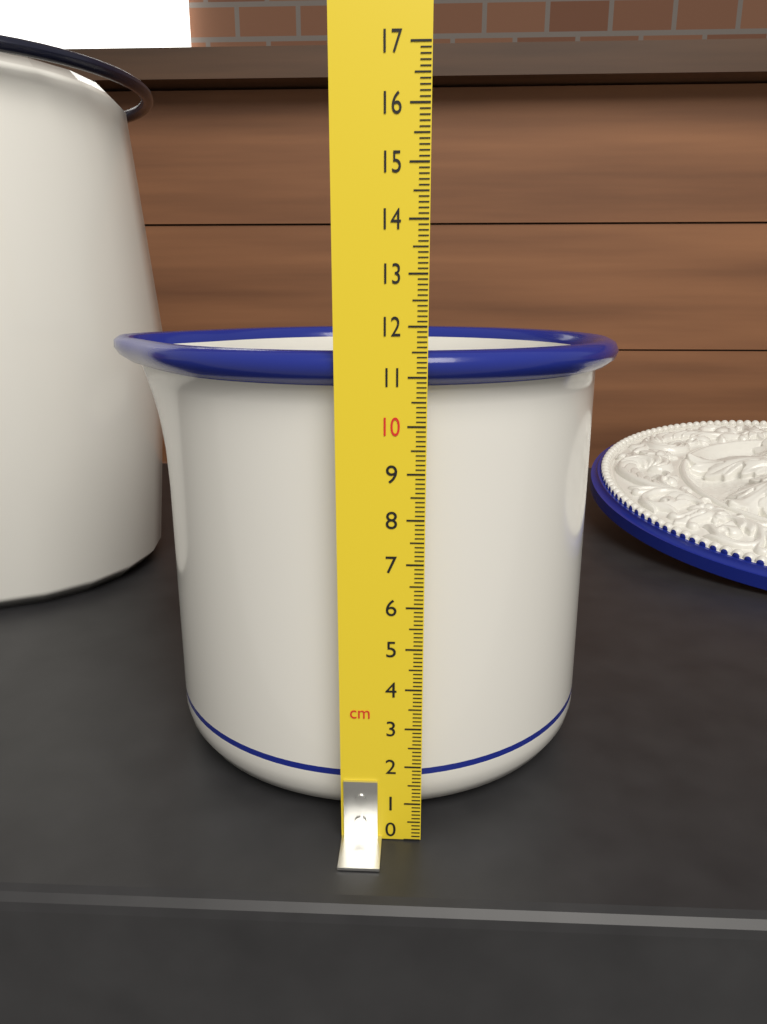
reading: 11.5 cm
